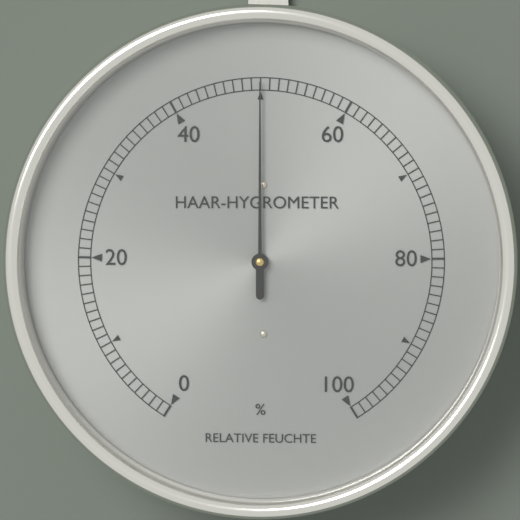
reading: 50 %
